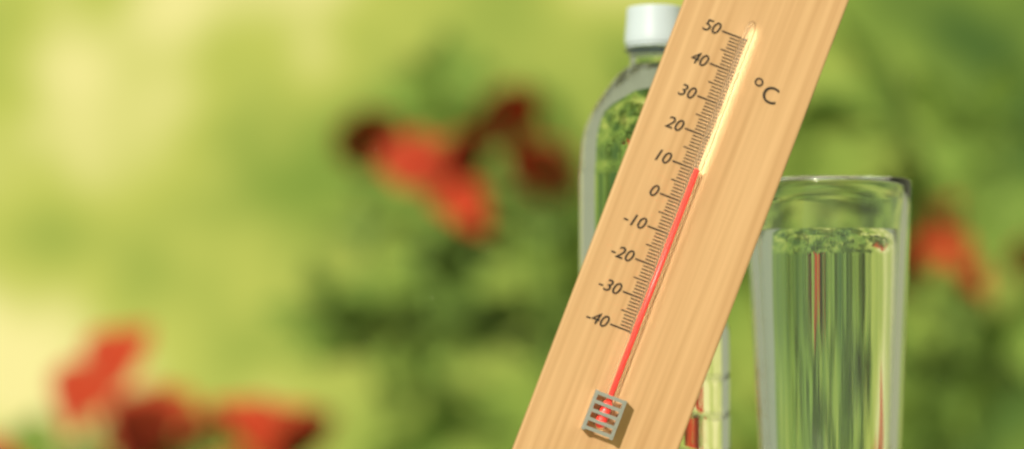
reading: 10 °C
